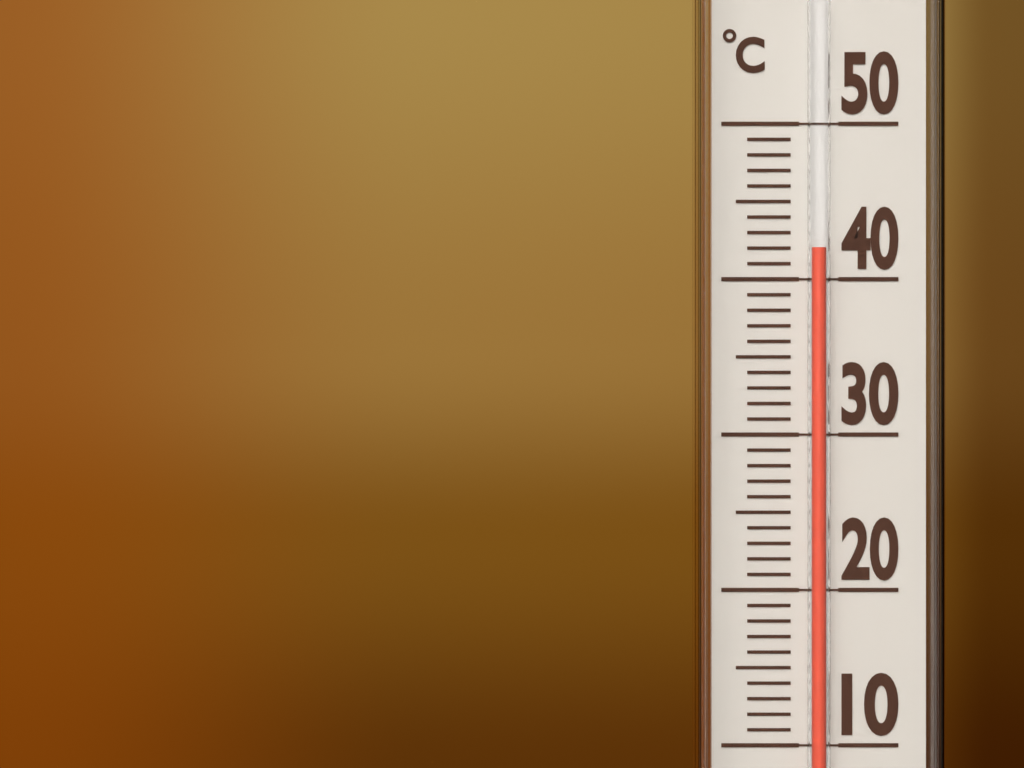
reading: 42 °C
